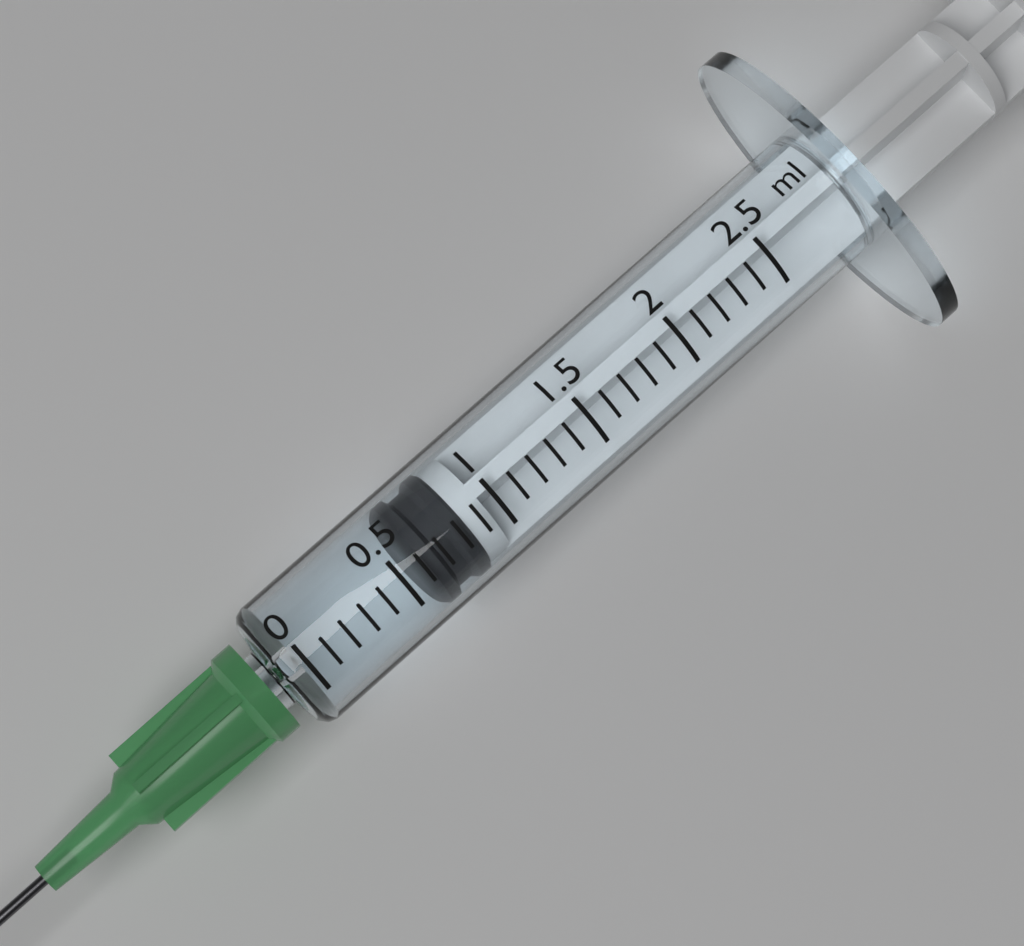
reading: 0.6 ml
